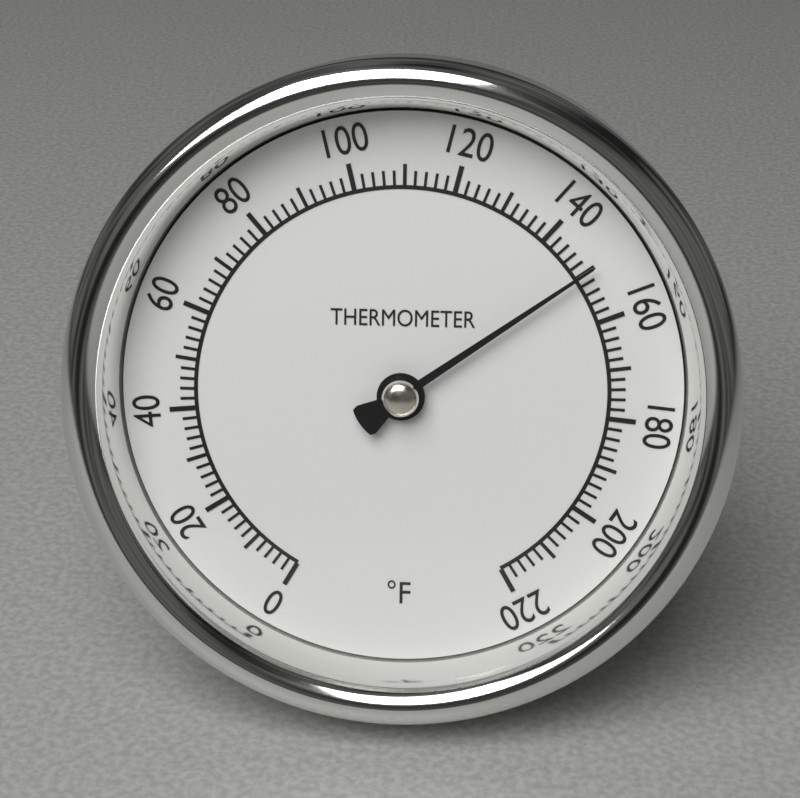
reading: 150 °F
